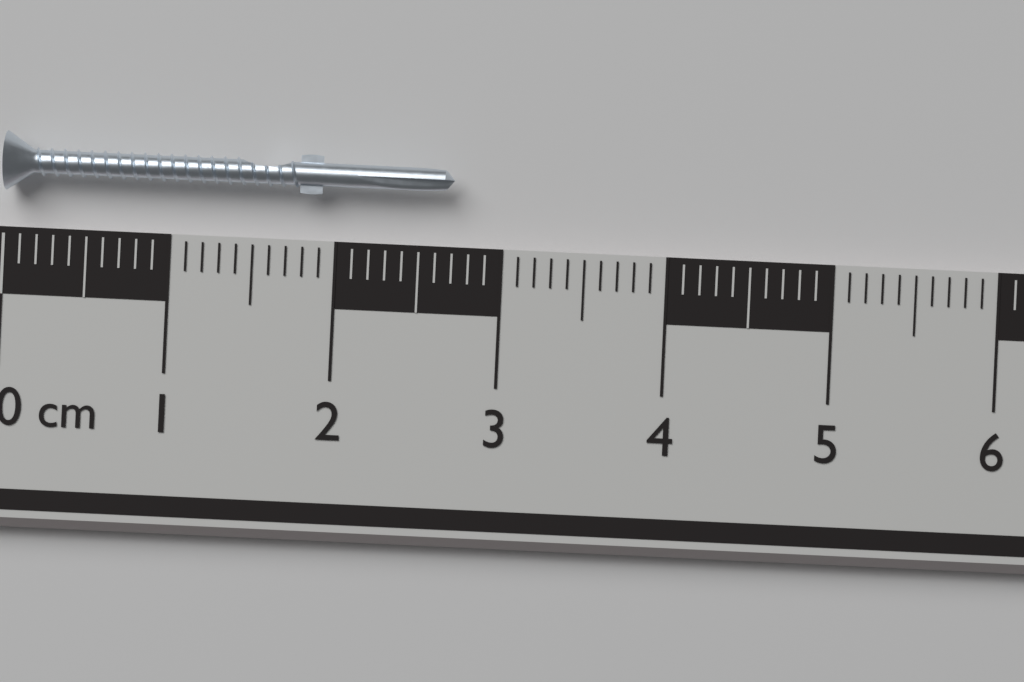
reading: 2.7 cm
